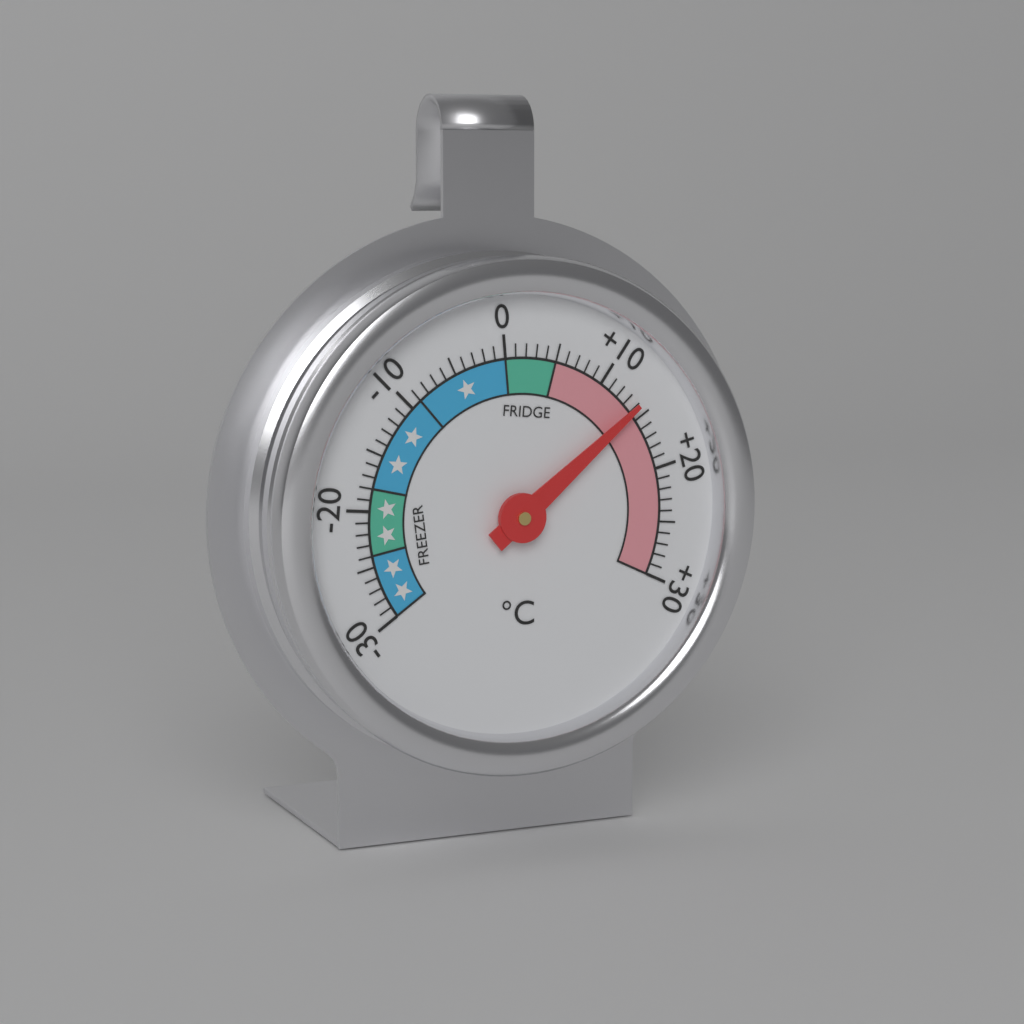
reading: 14 °C
